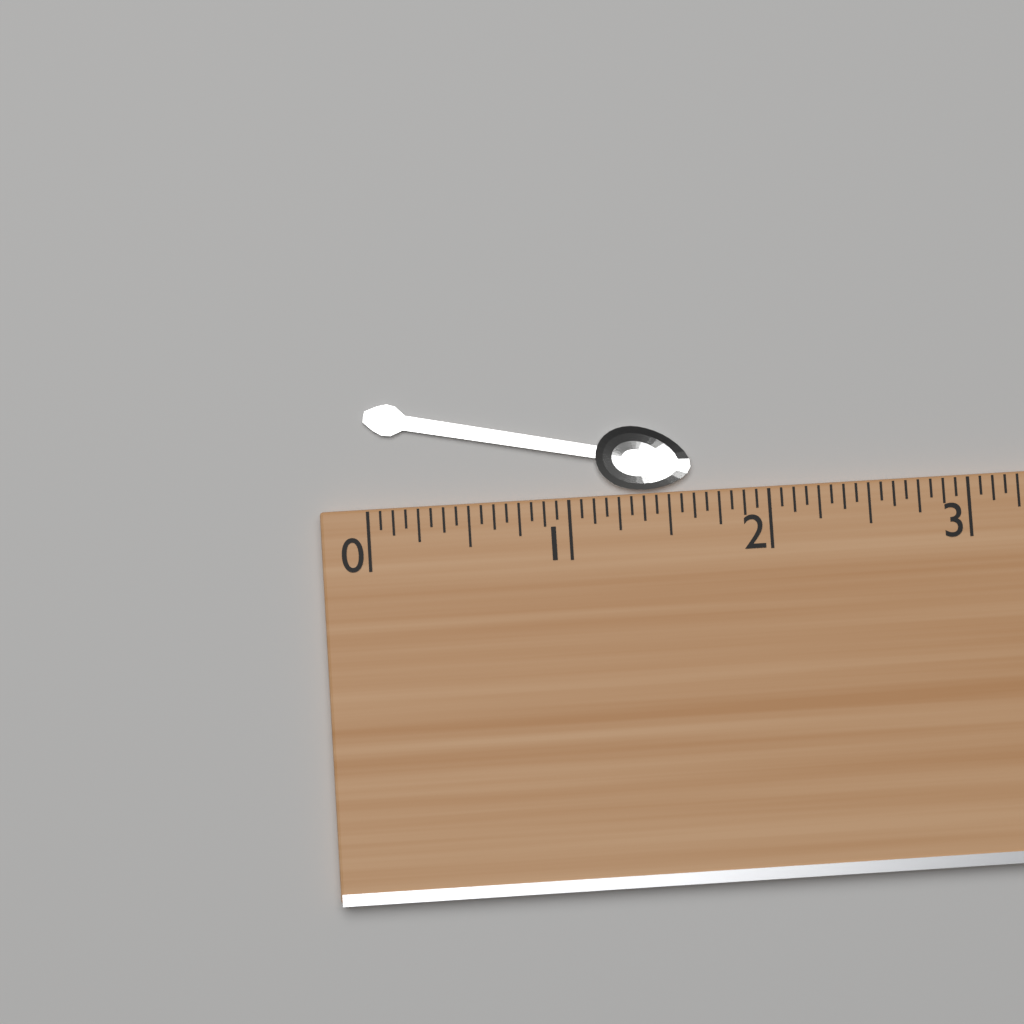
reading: 1.6250 (no unit)
